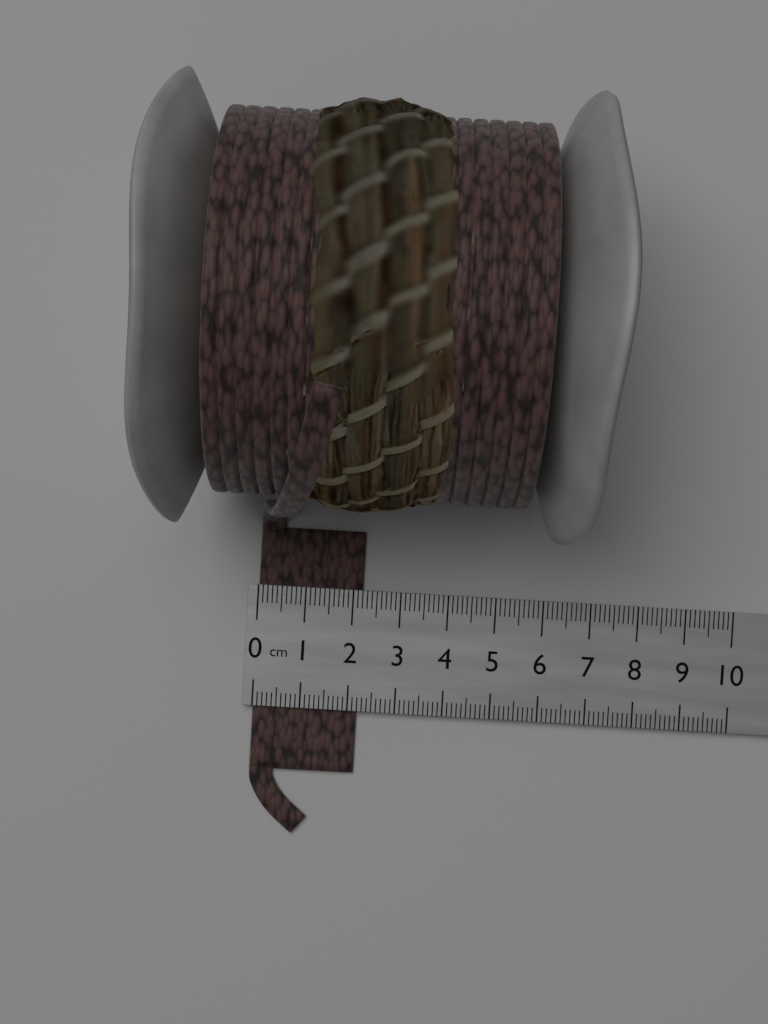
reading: 2.2 cm
